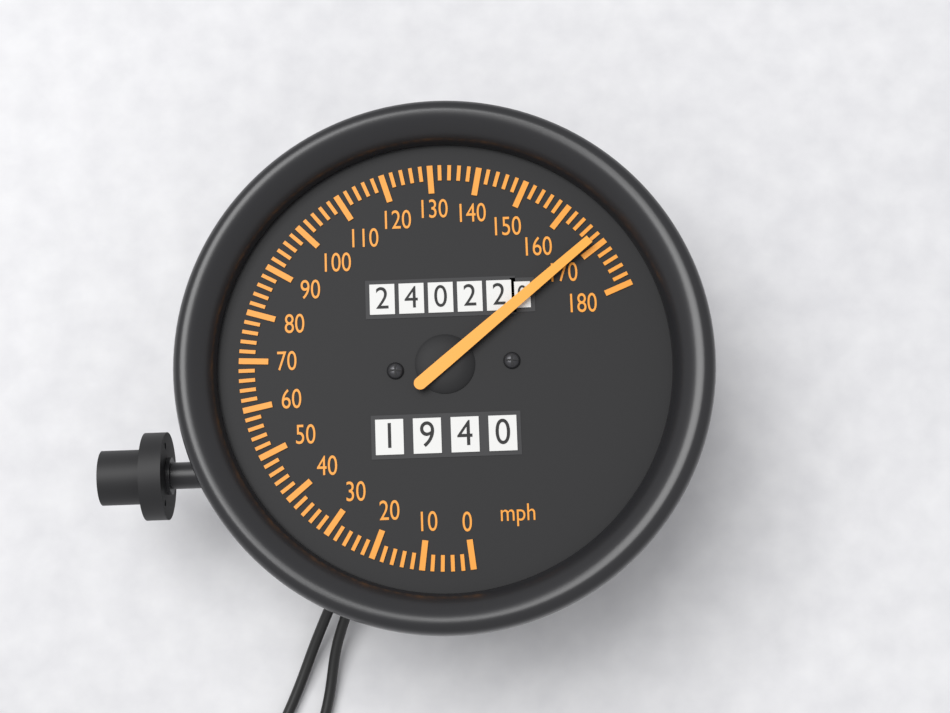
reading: 168 mph
